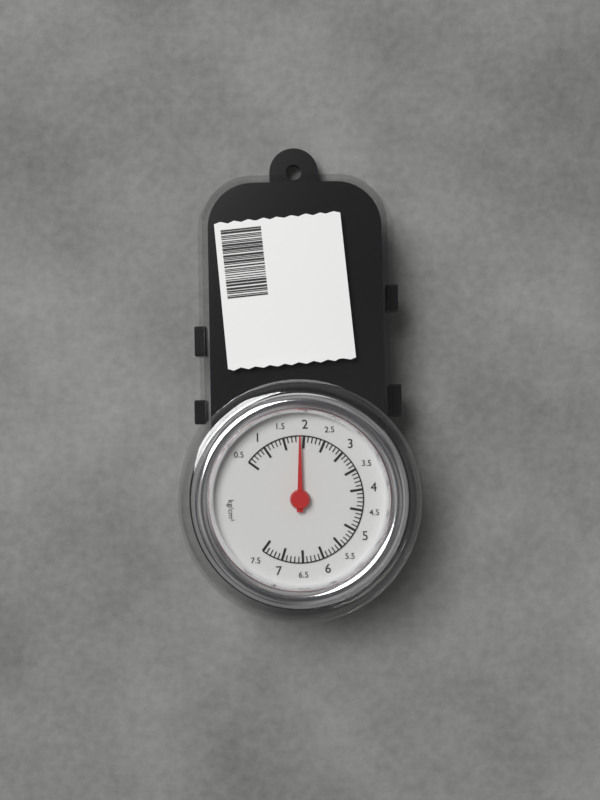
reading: 1.9 kg/cm²
